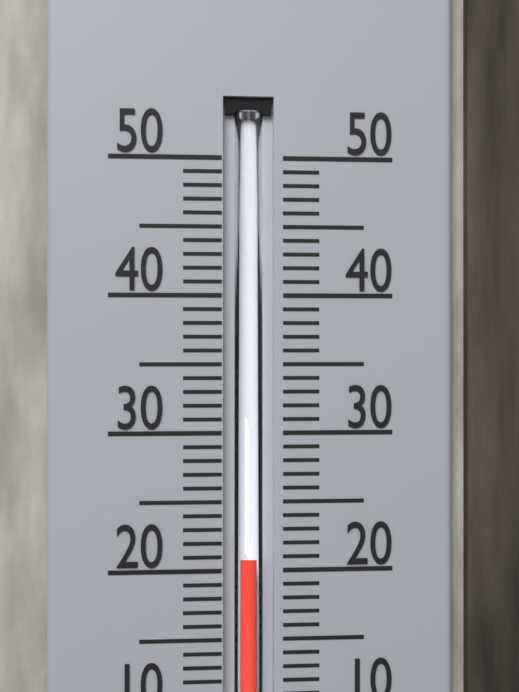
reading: 21 °C
